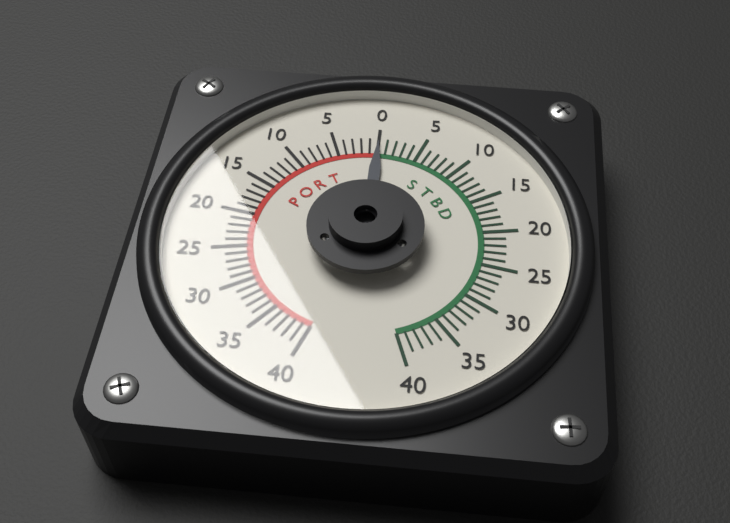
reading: 0 (no unit)
